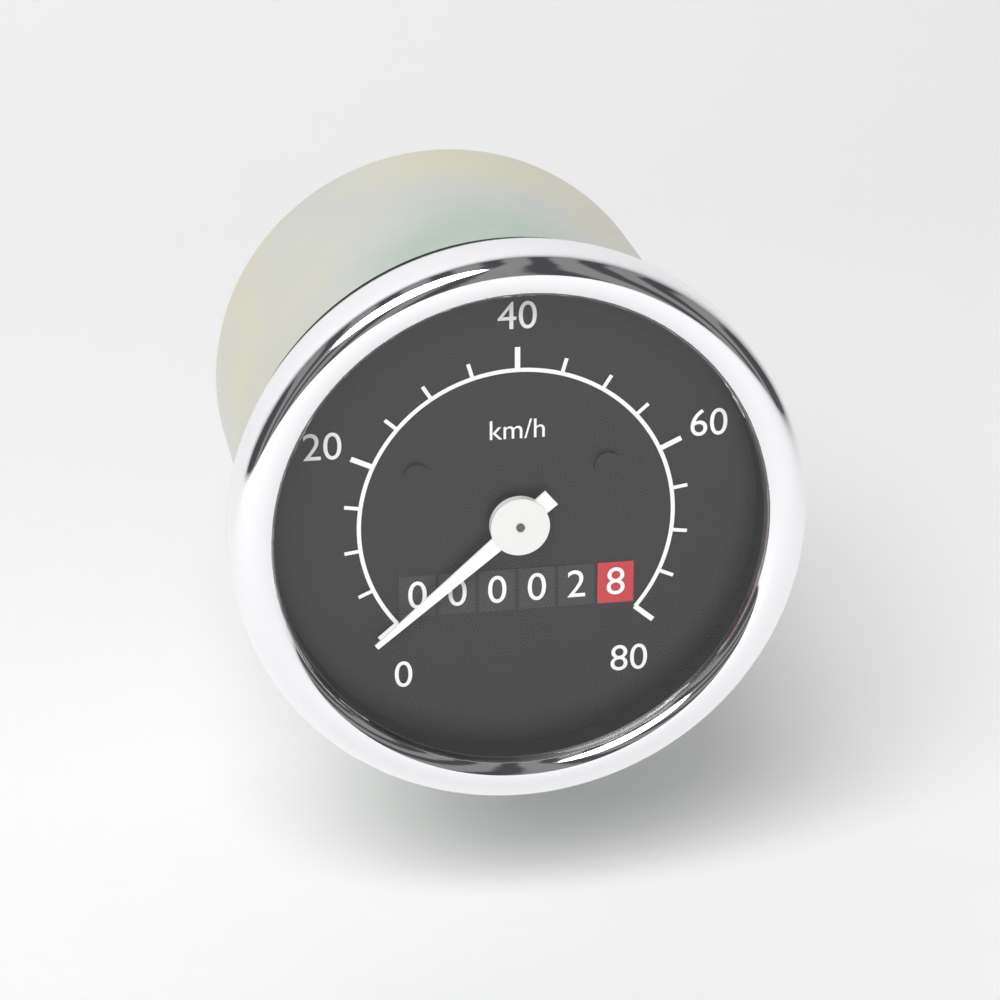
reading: 0 km/h
